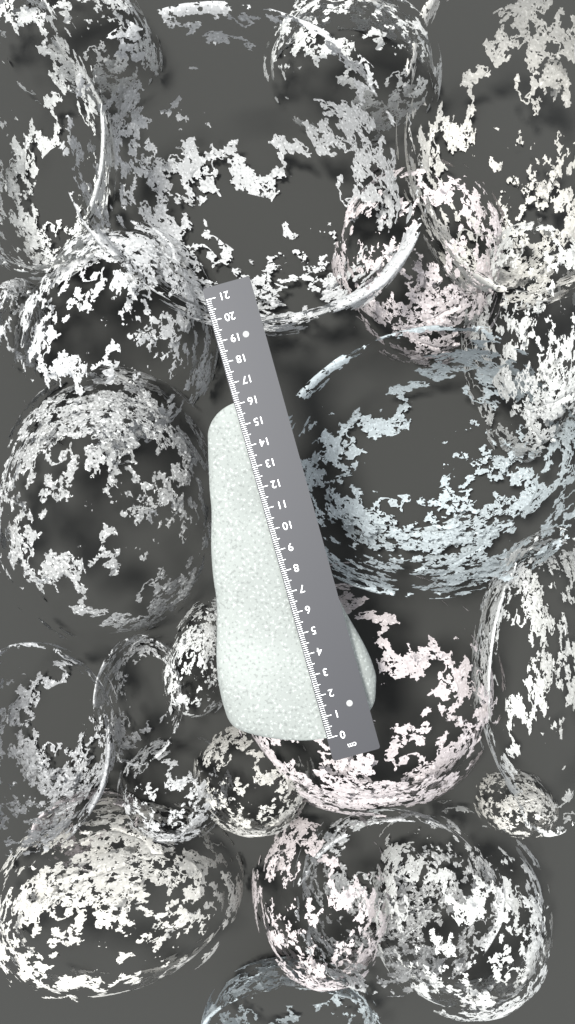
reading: 16.1 cm
